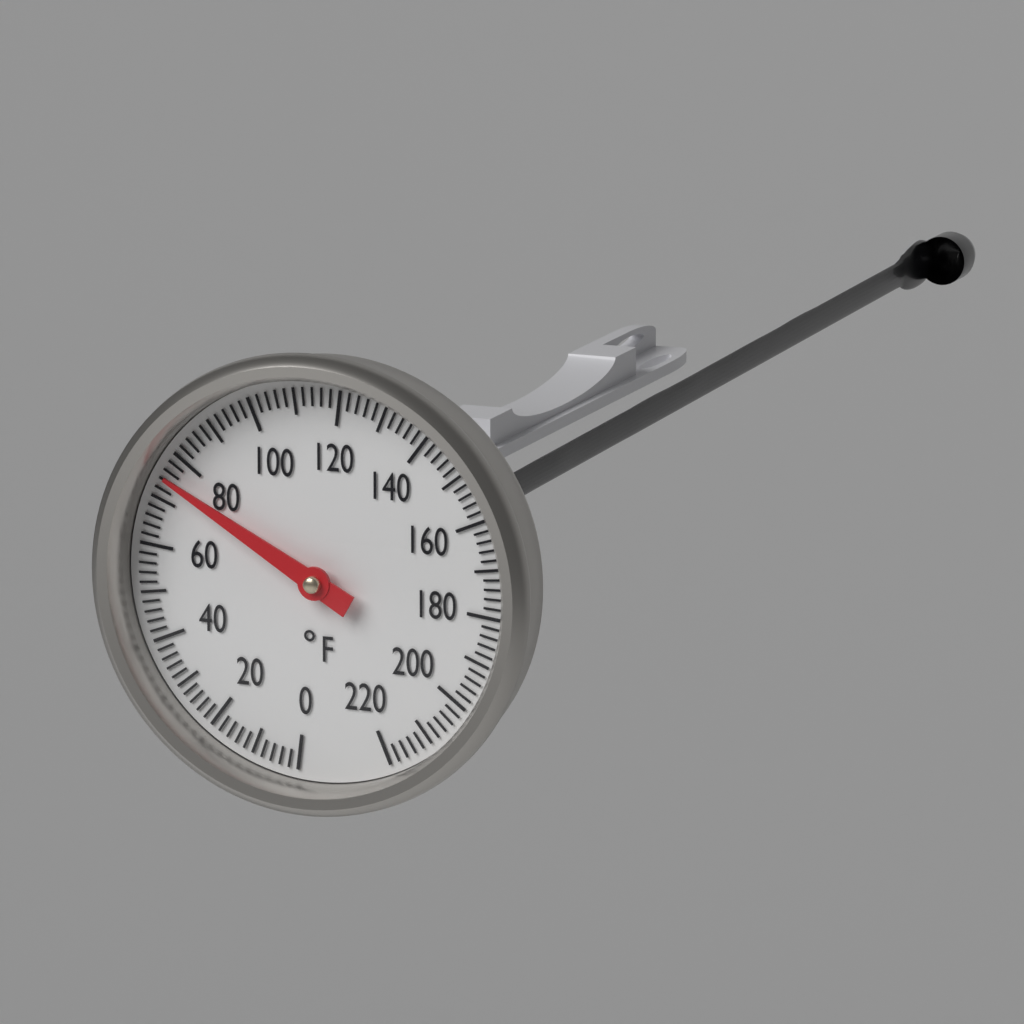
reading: 75 °F
